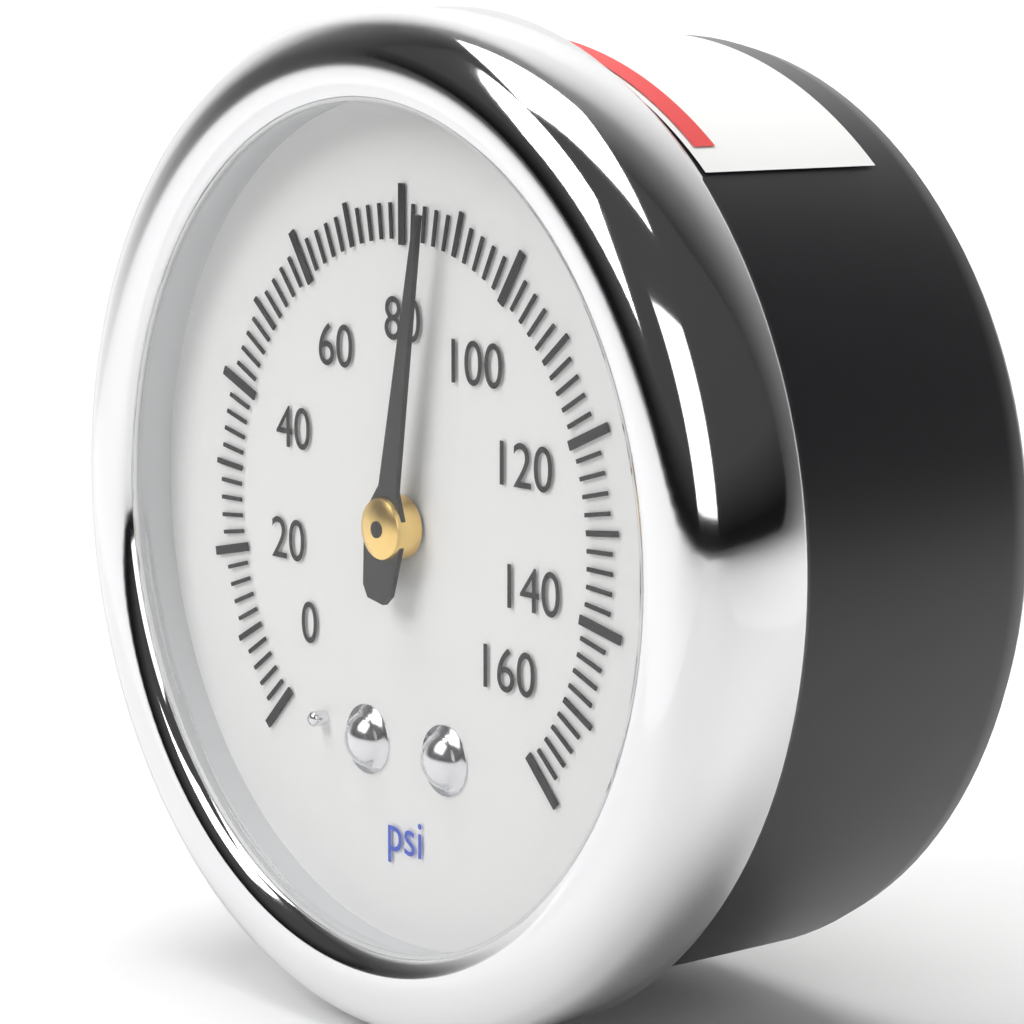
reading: 86 psi
